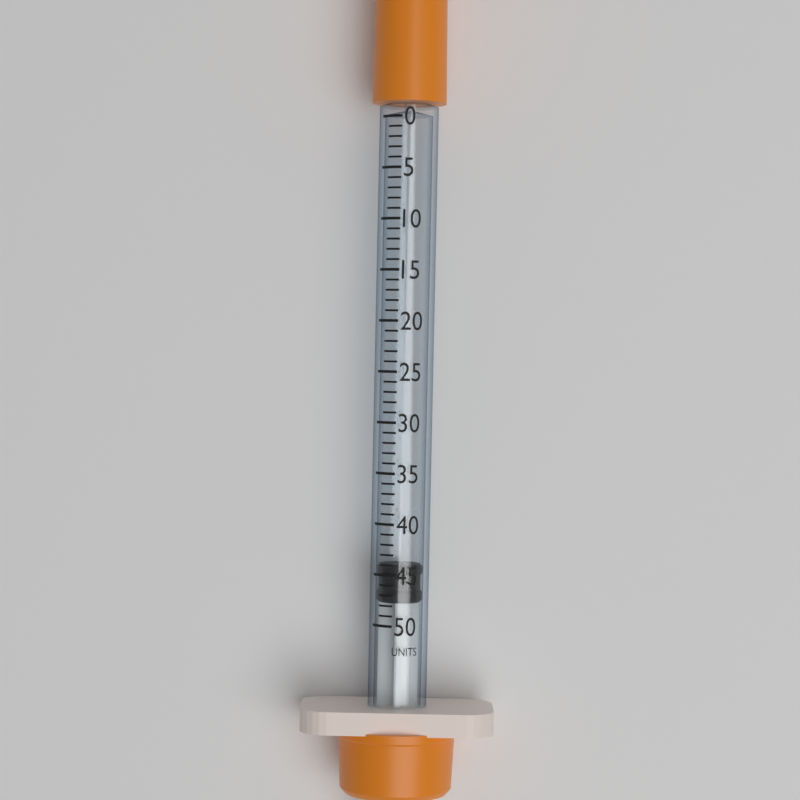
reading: 44 units
